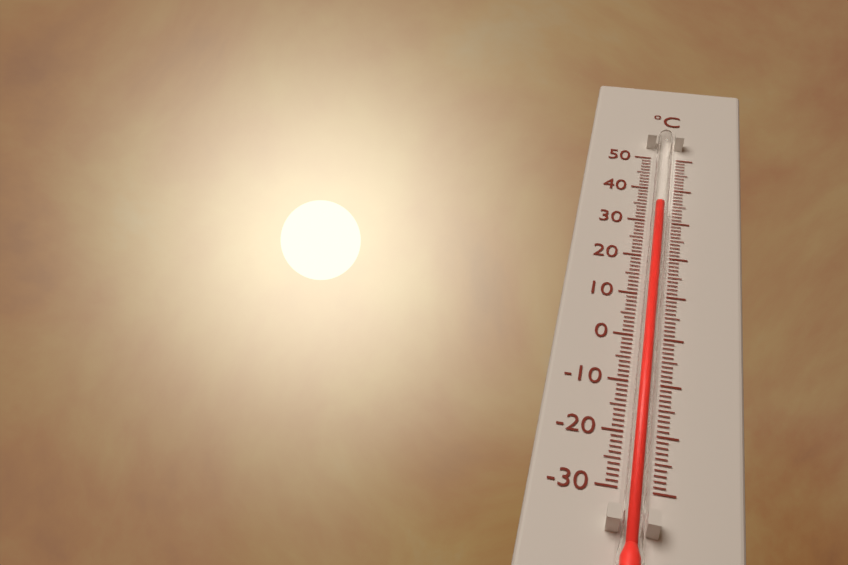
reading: 33 °C
